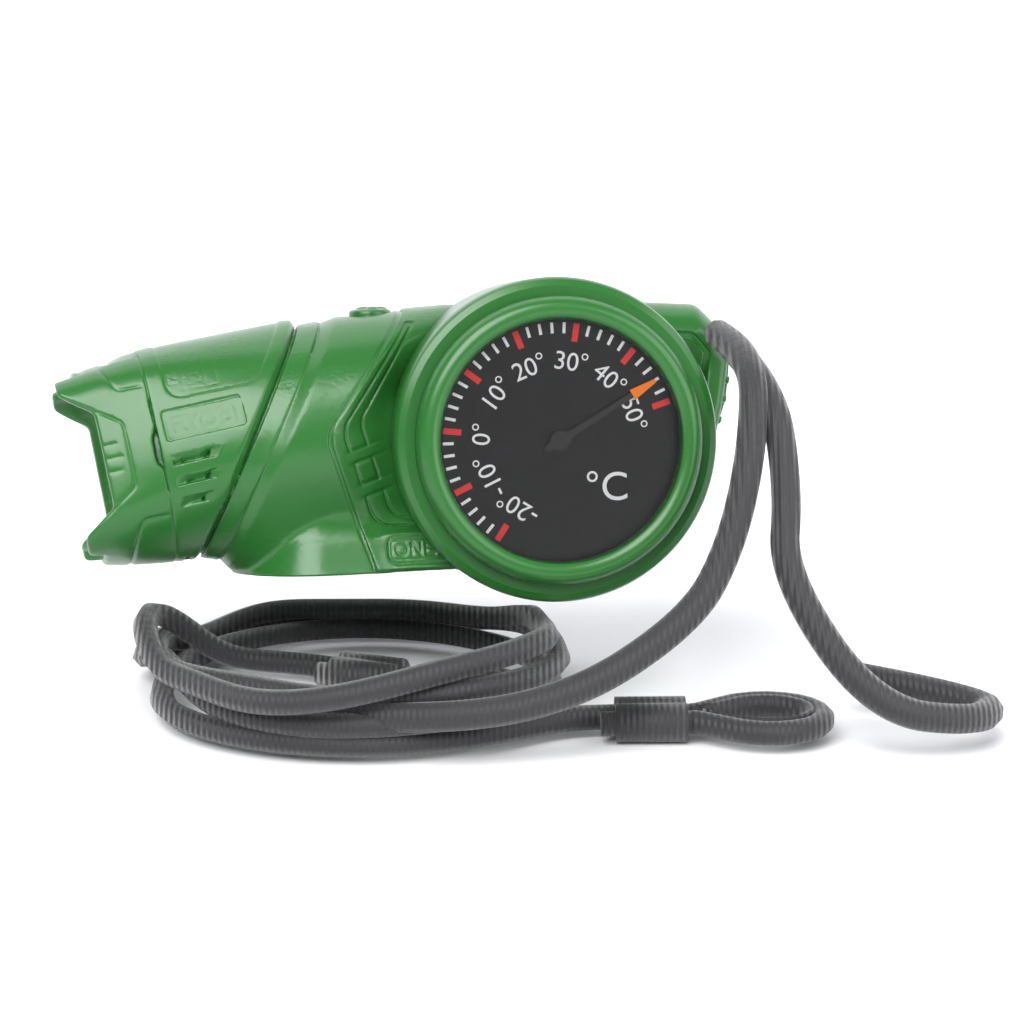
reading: 46 °C
